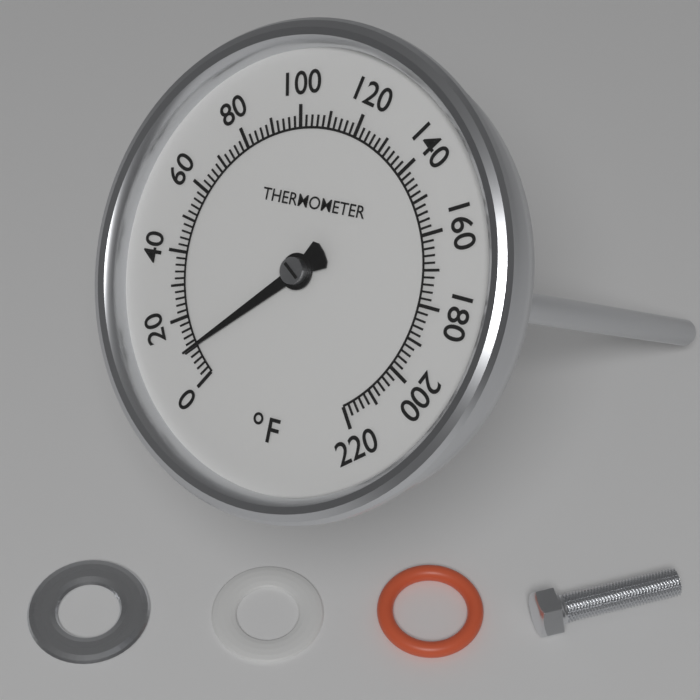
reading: 10 °F
